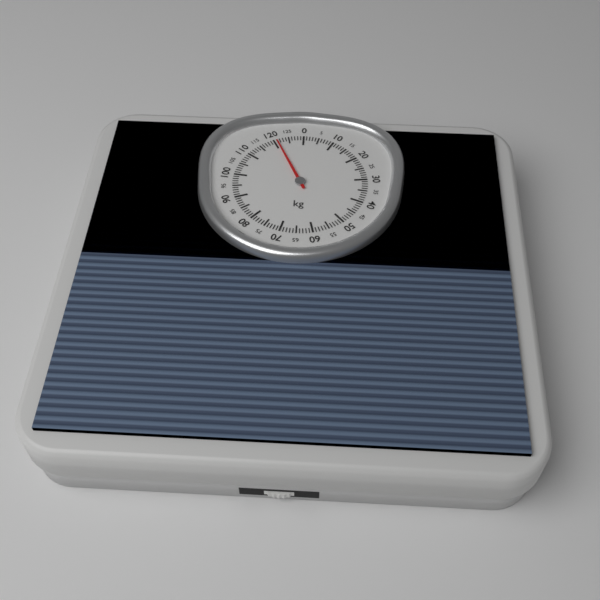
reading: 121 kg
